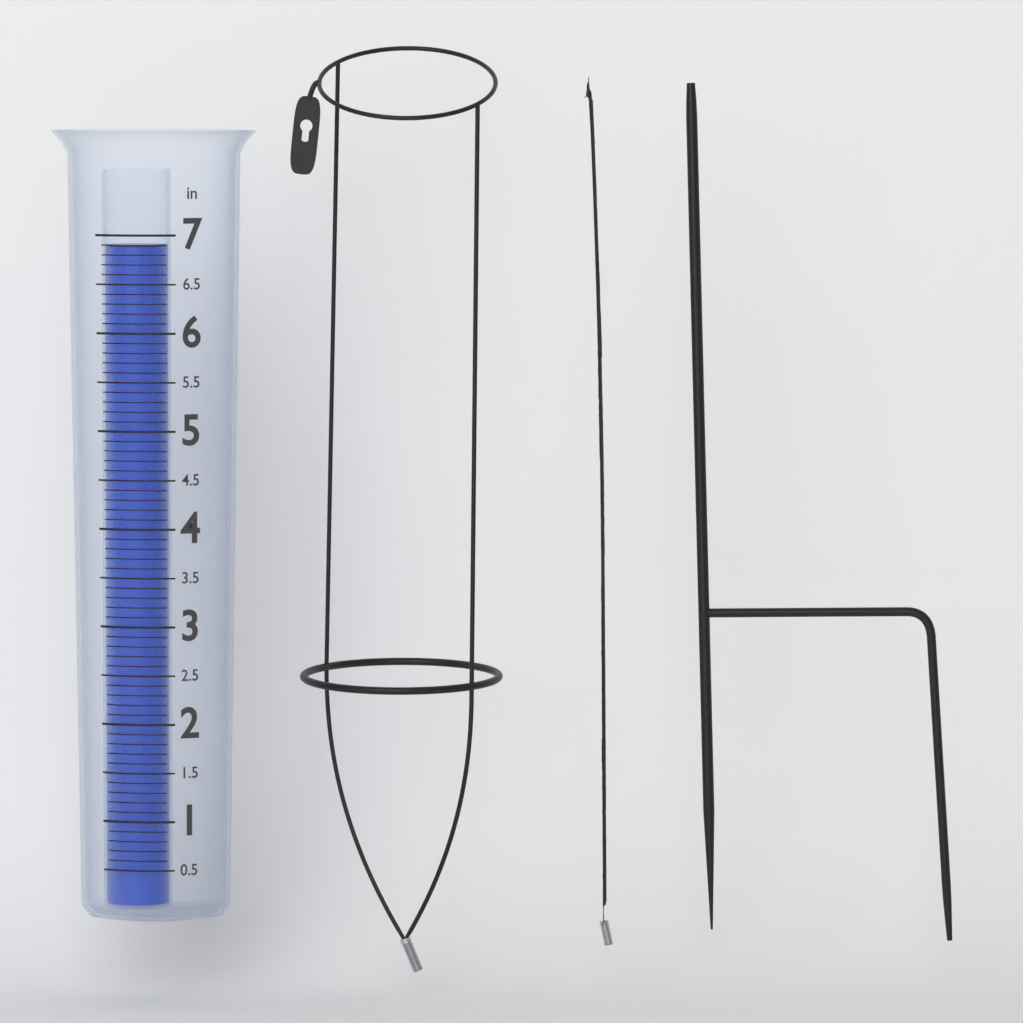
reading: 6.9 in
